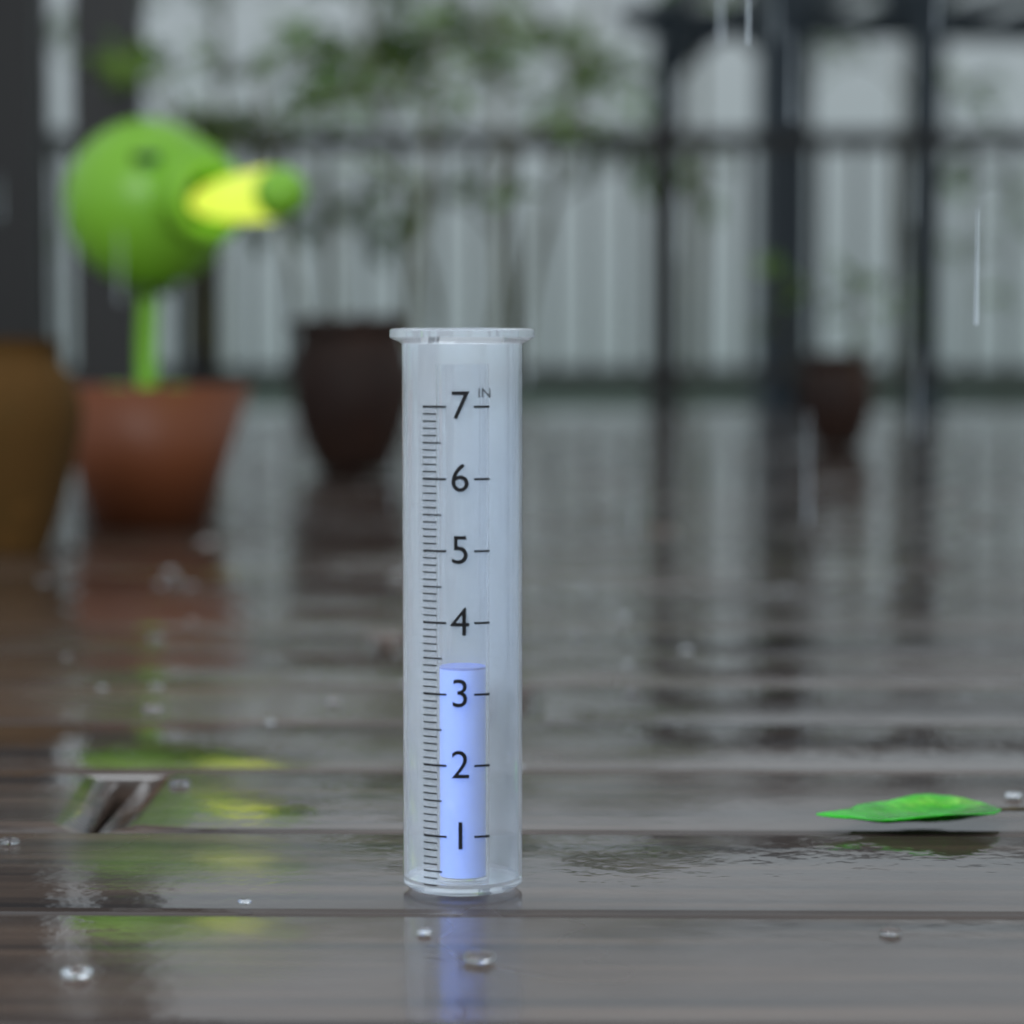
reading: 3.3 in
